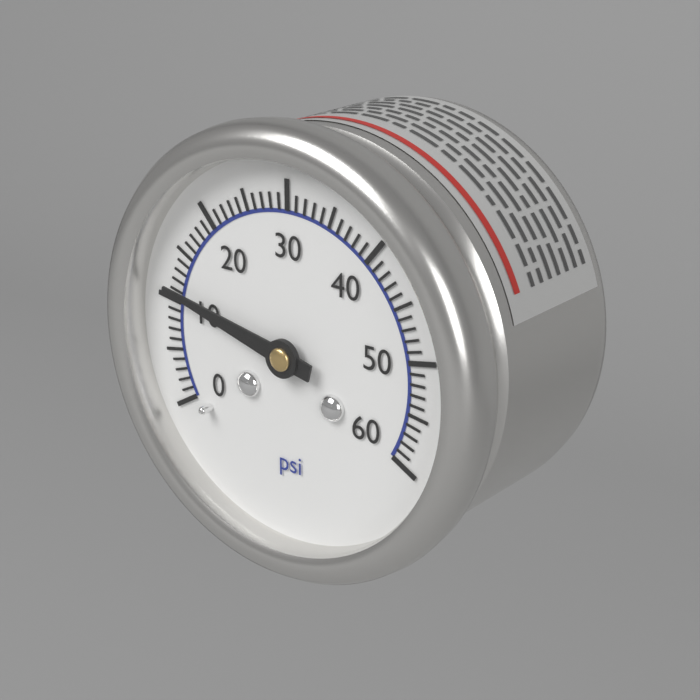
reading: 11 psi
